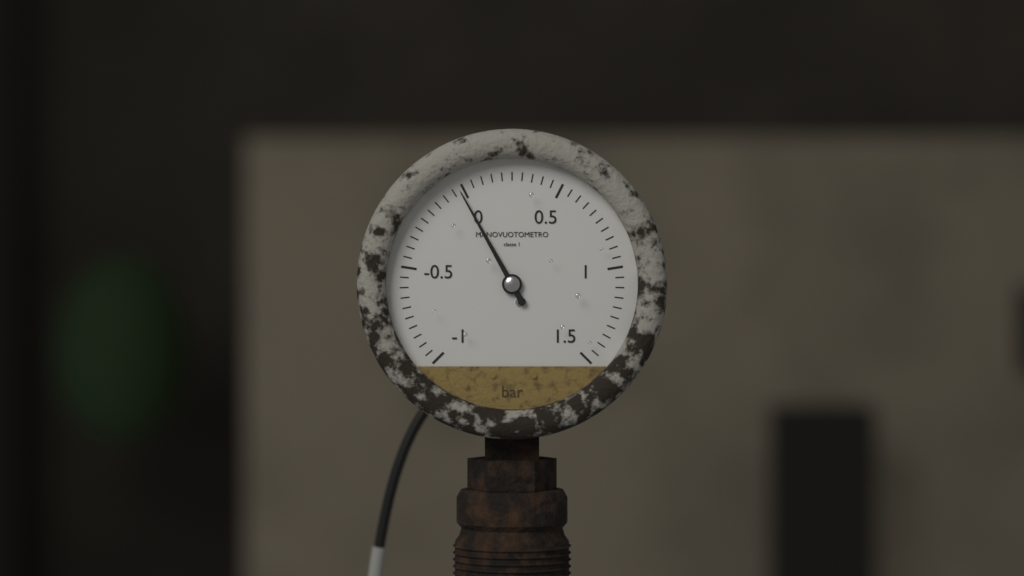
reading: -0.02 bar
